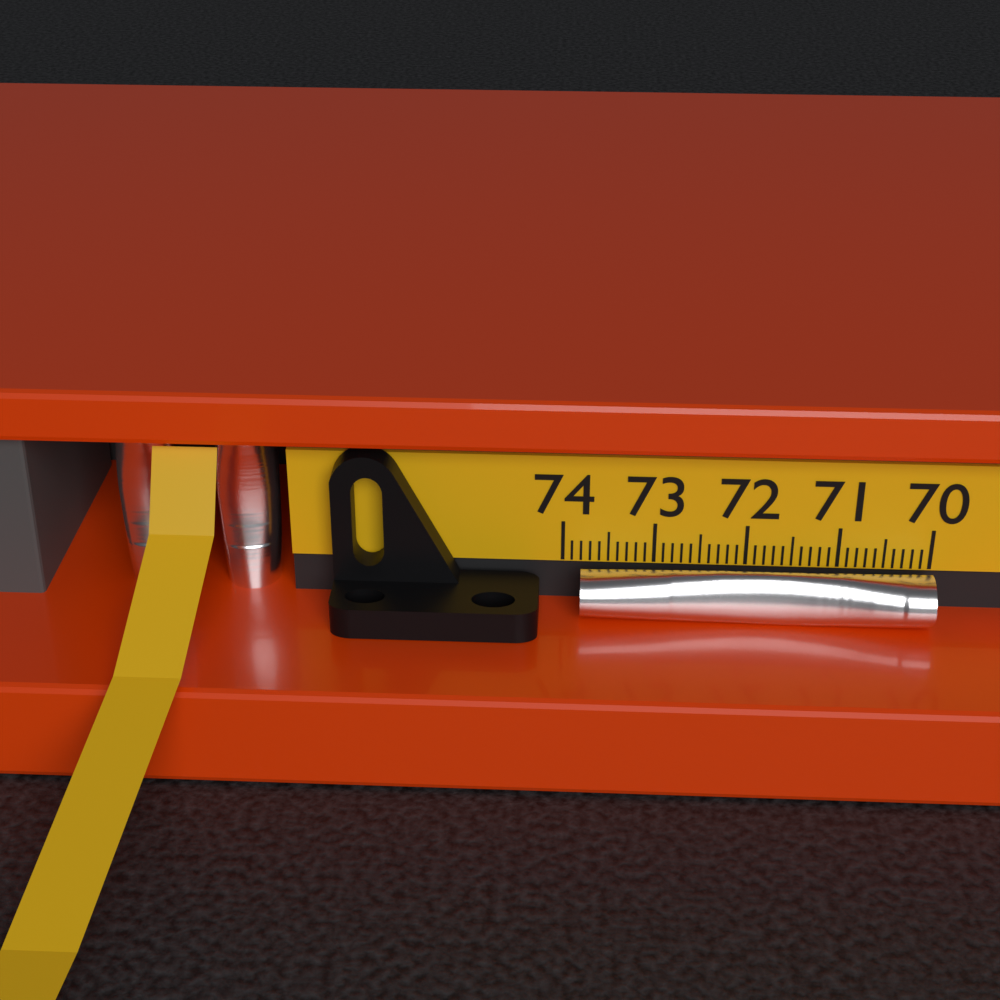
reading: 73.8 (no unit)
